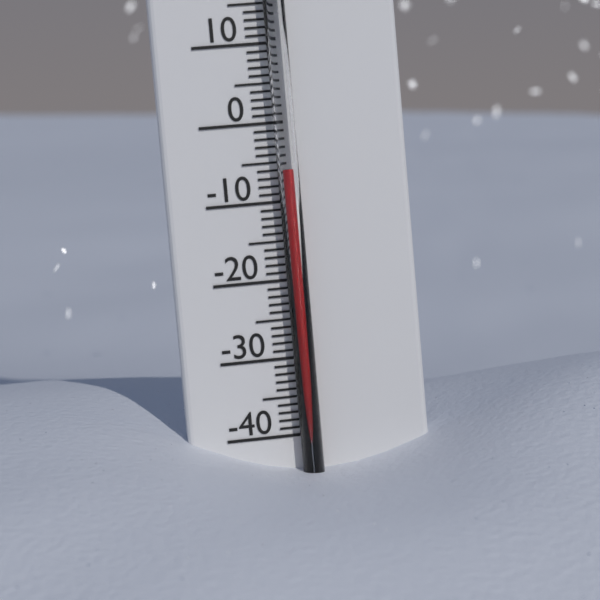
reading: -6 °C
